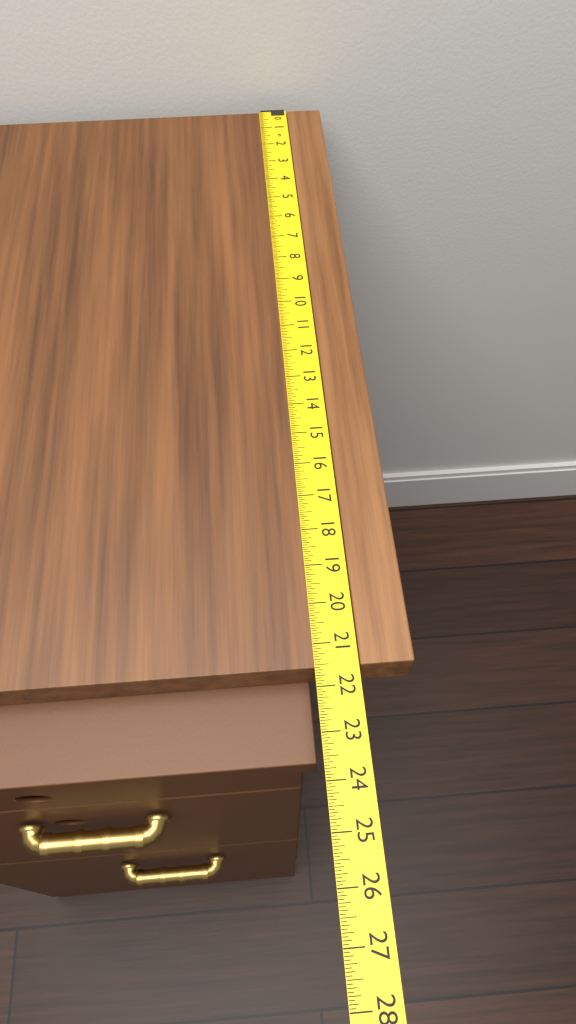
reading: 21.5625 in
